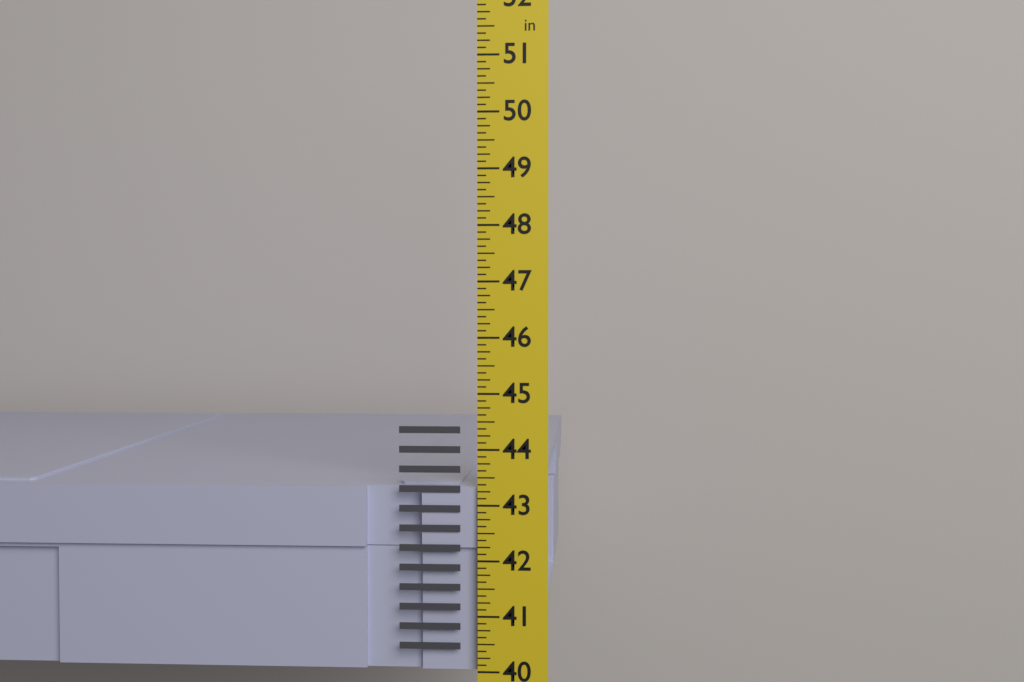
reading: 43.375 in
